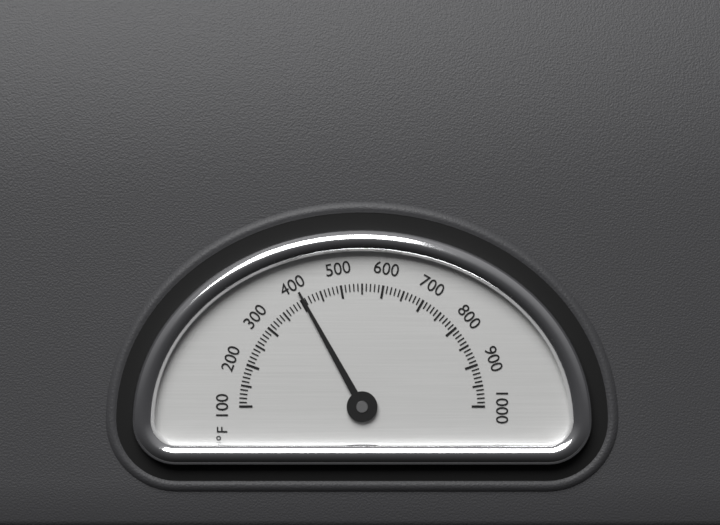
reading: 405 °F
